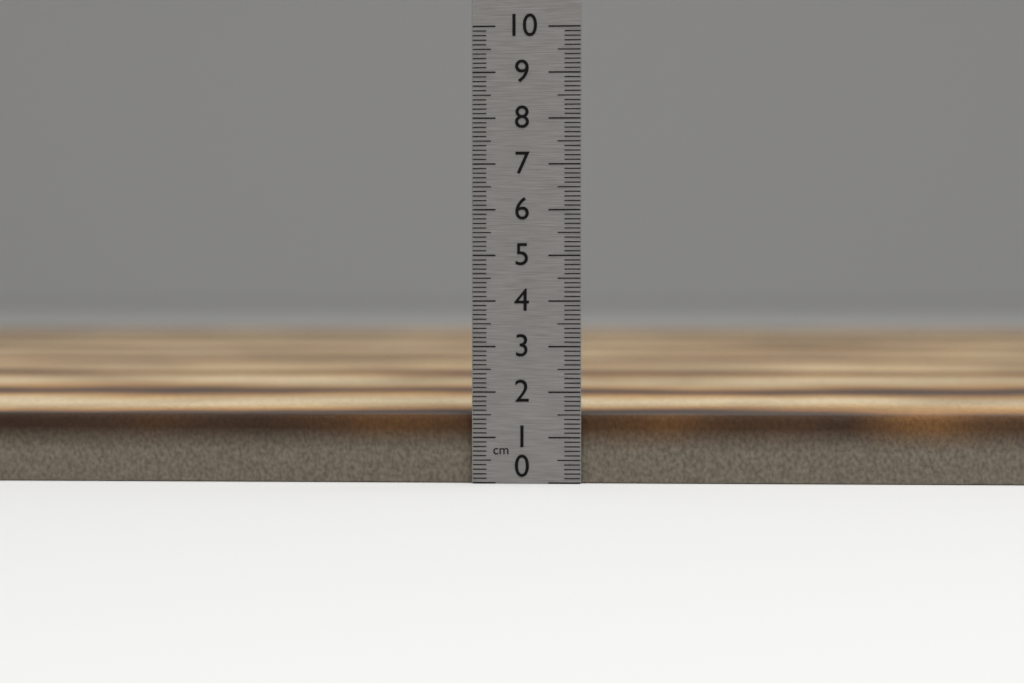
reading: 1.5 cm
